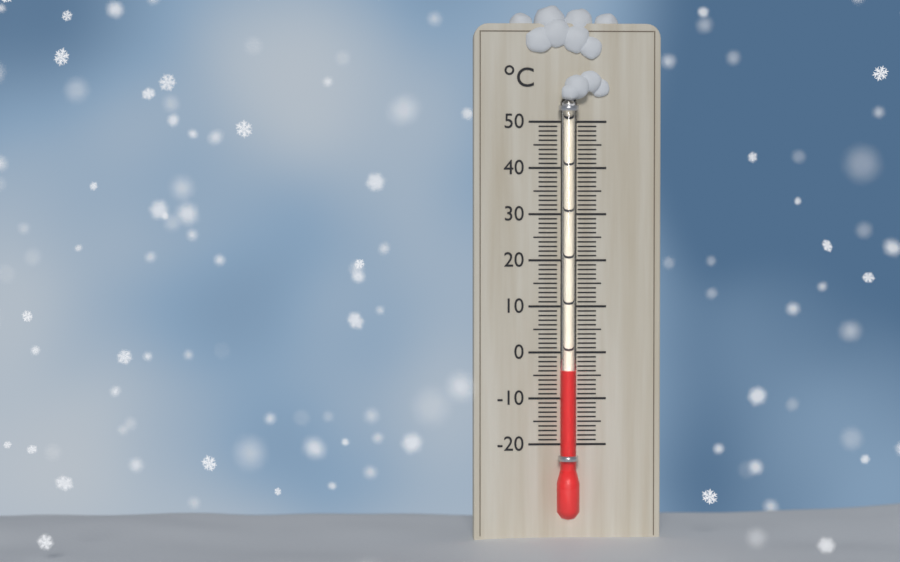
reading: -4 °C
